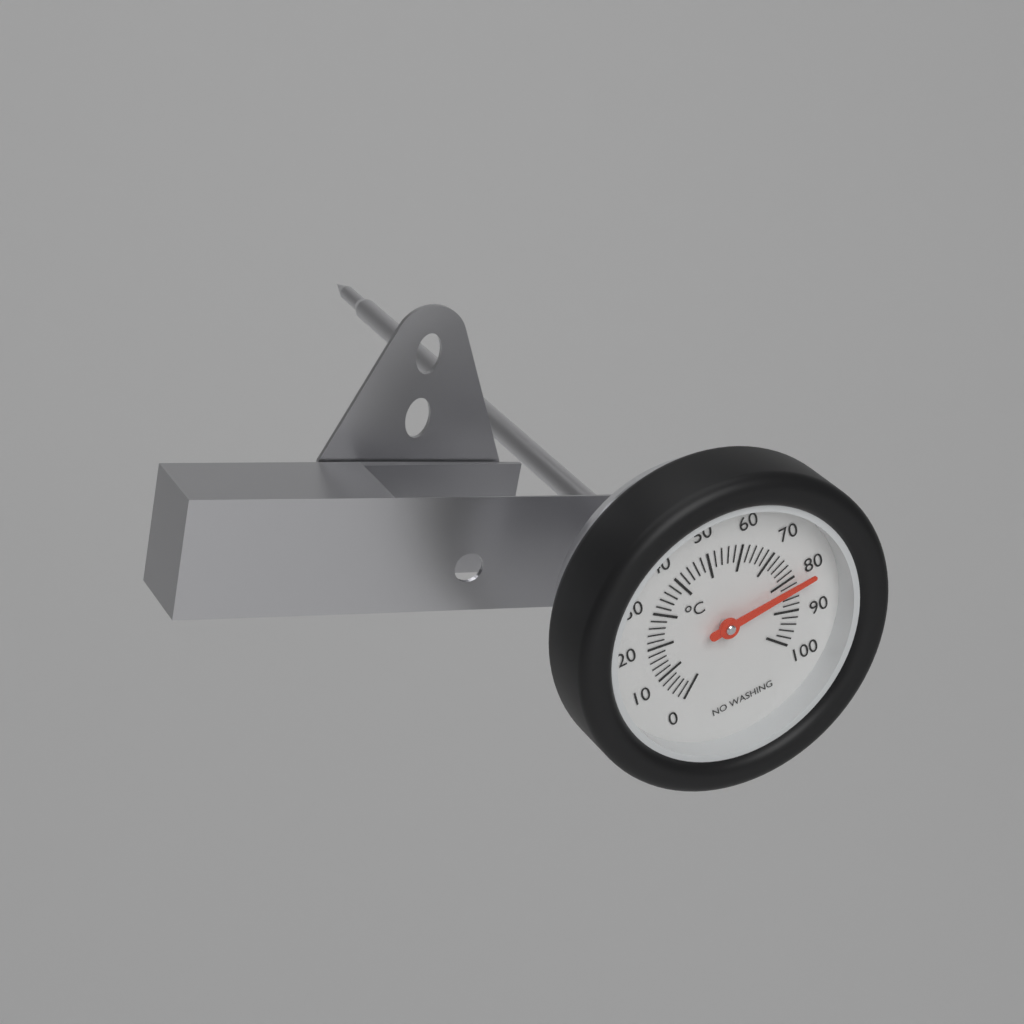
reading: 82 °C
